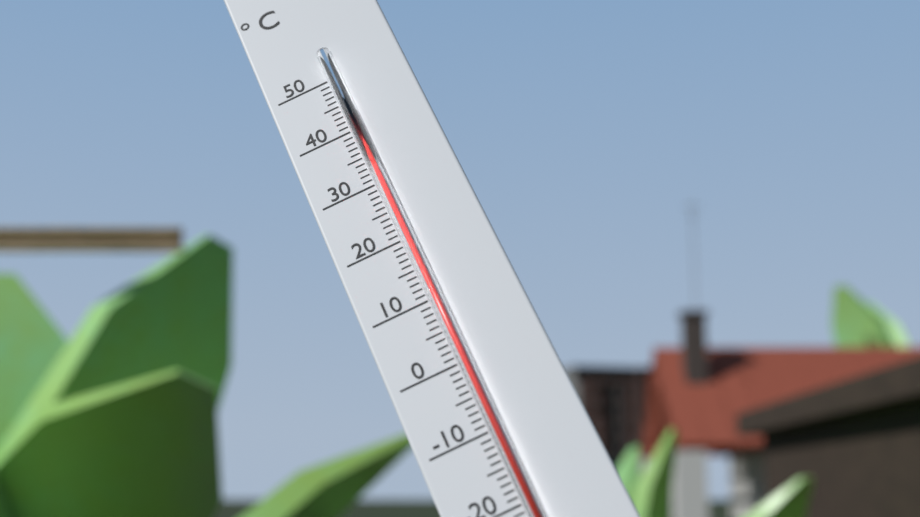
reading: 44 °C
